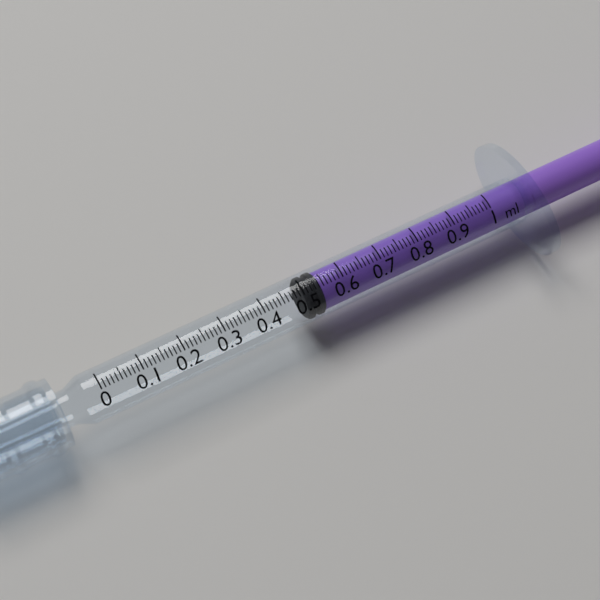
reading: 0.50 ml
